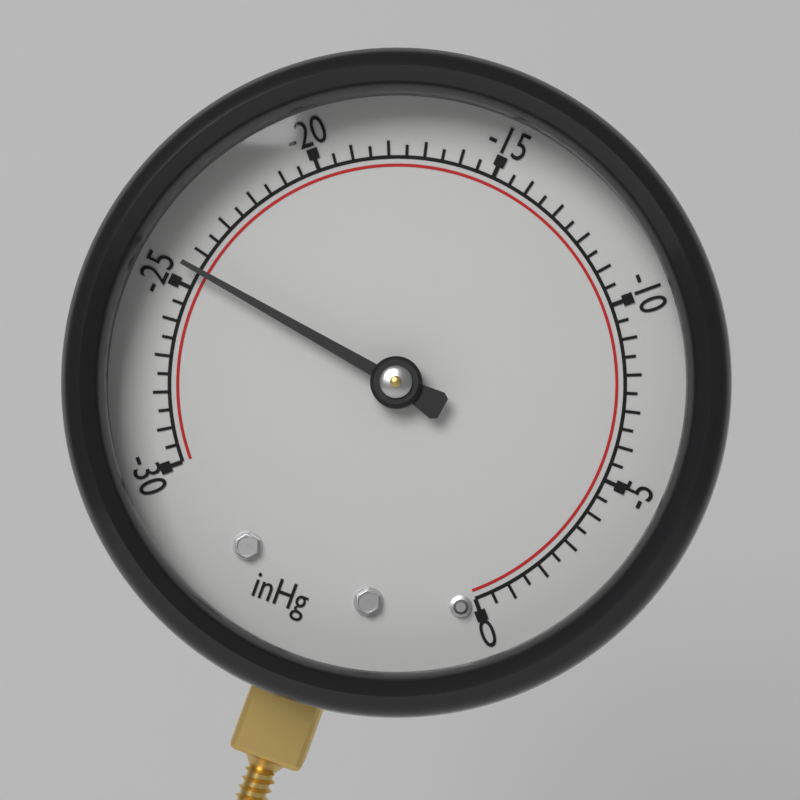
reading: -24.5 inHg
